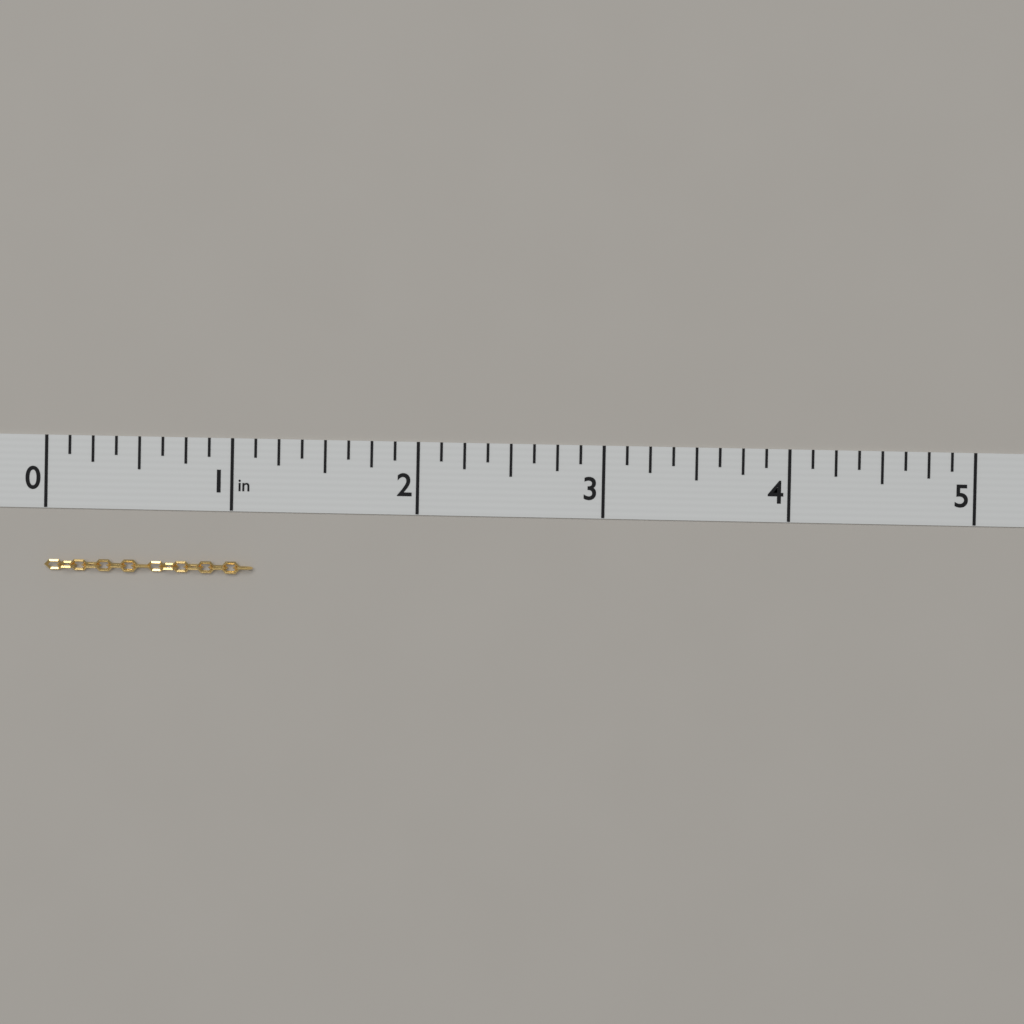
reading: 1.125 in
